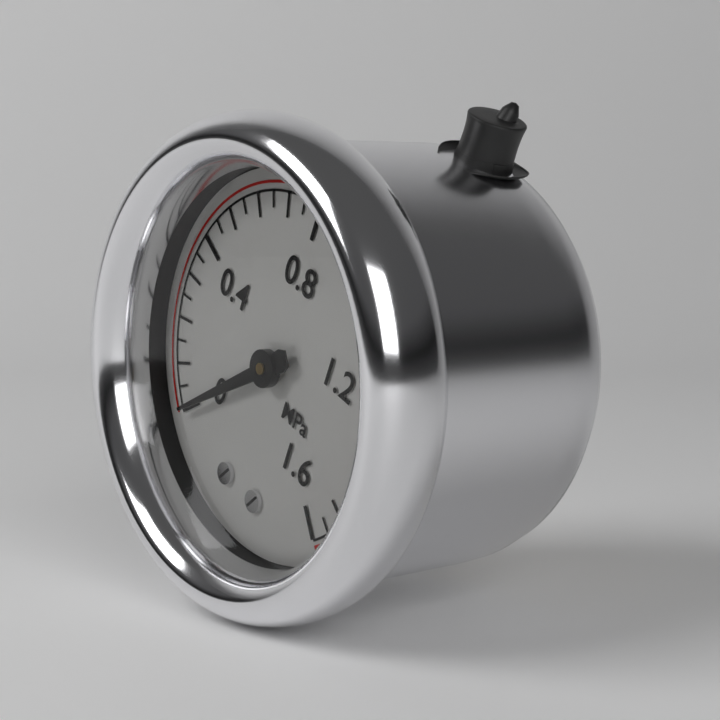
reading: 0.00 MPa
